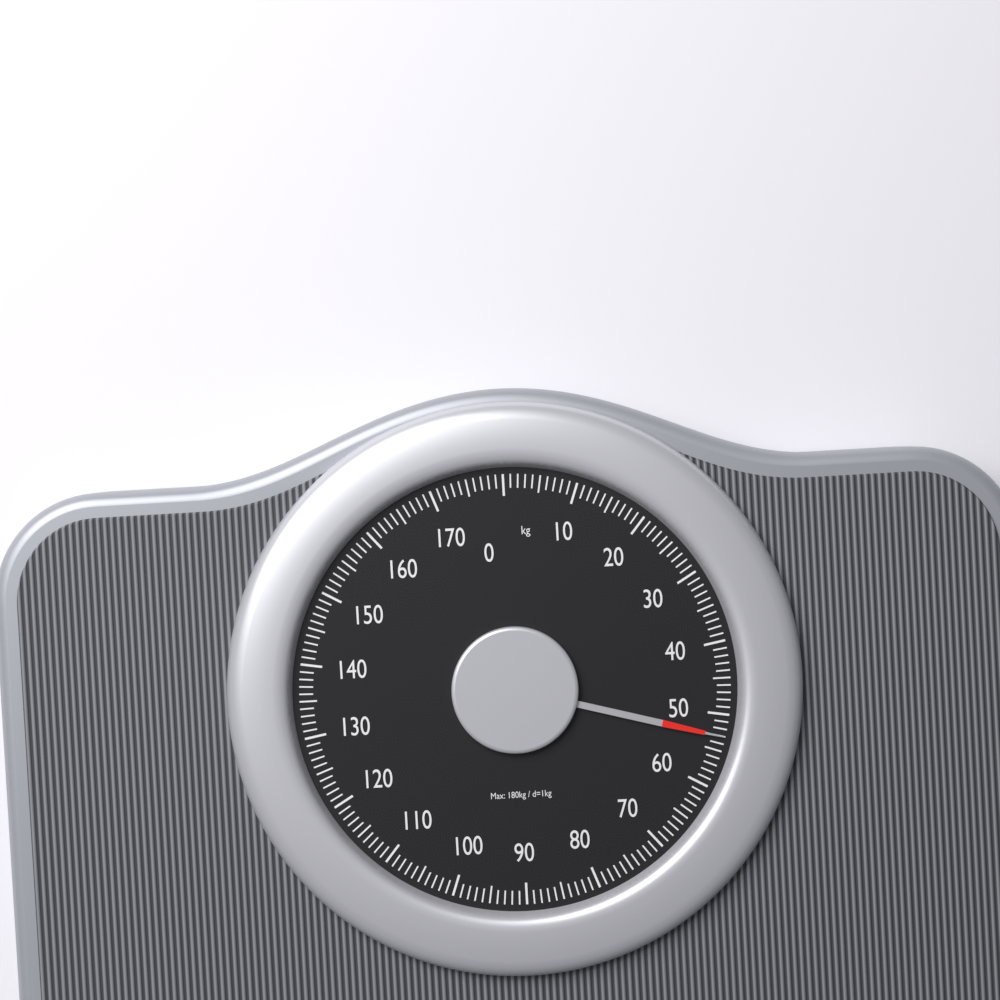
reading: 53 kg
